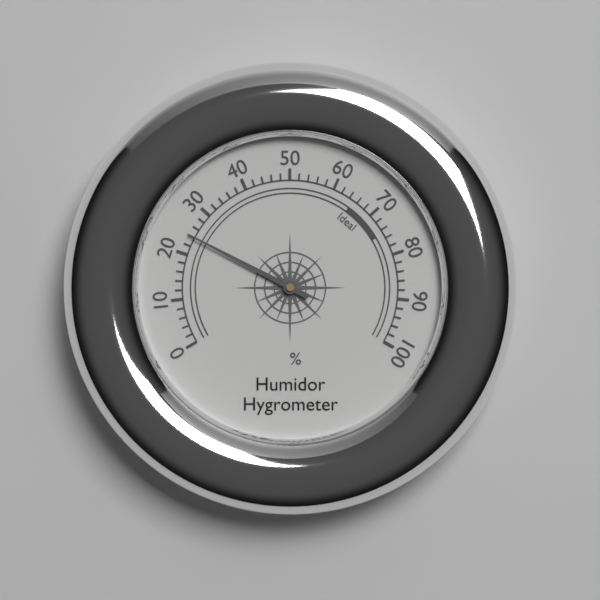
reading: 24 %
